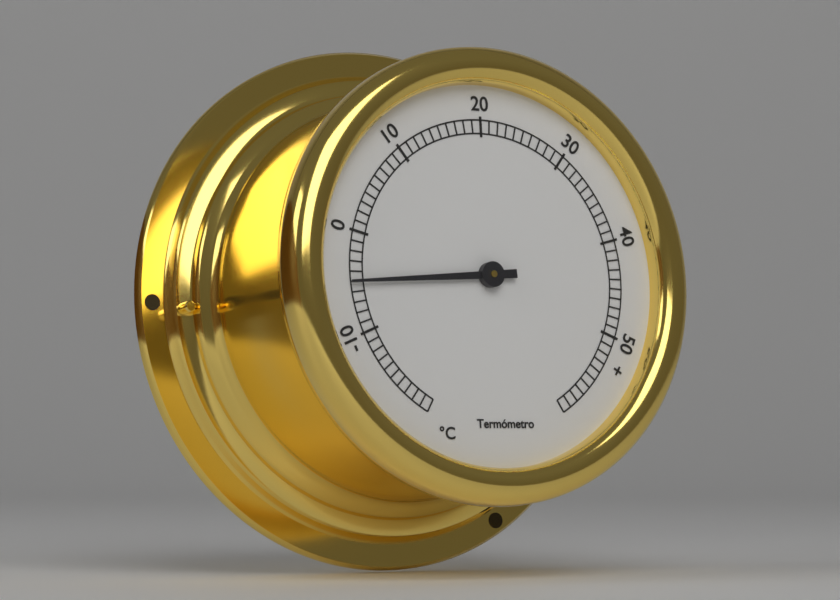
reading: -5 °C
